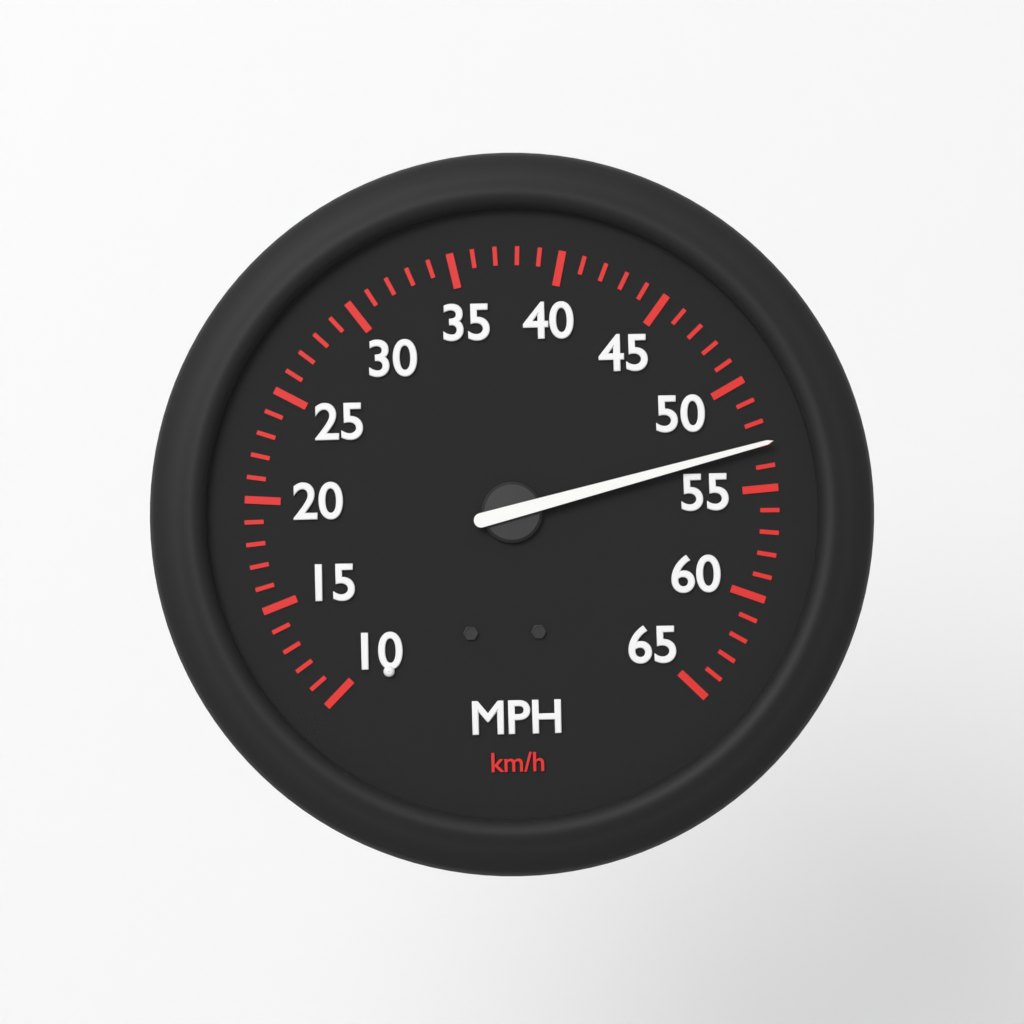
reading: 53 mph
